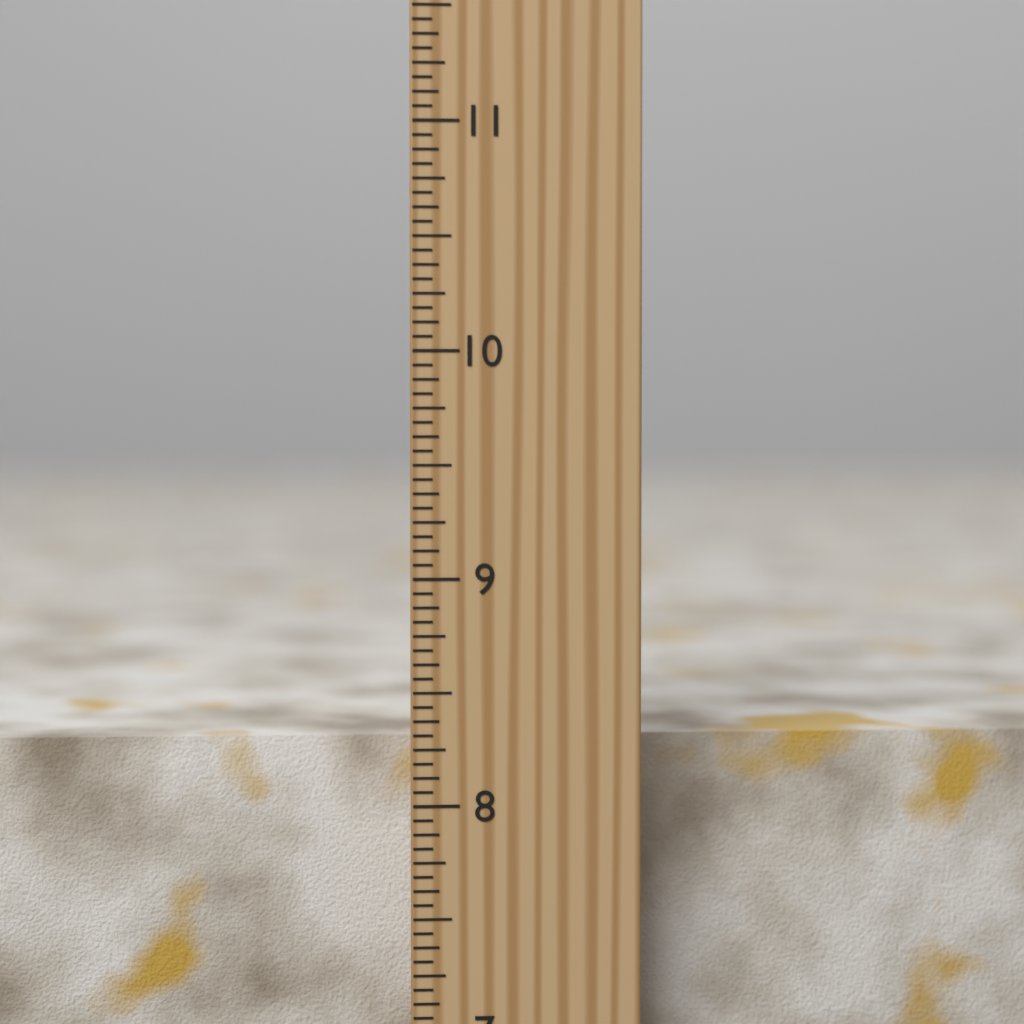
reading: 8.2500 inch
